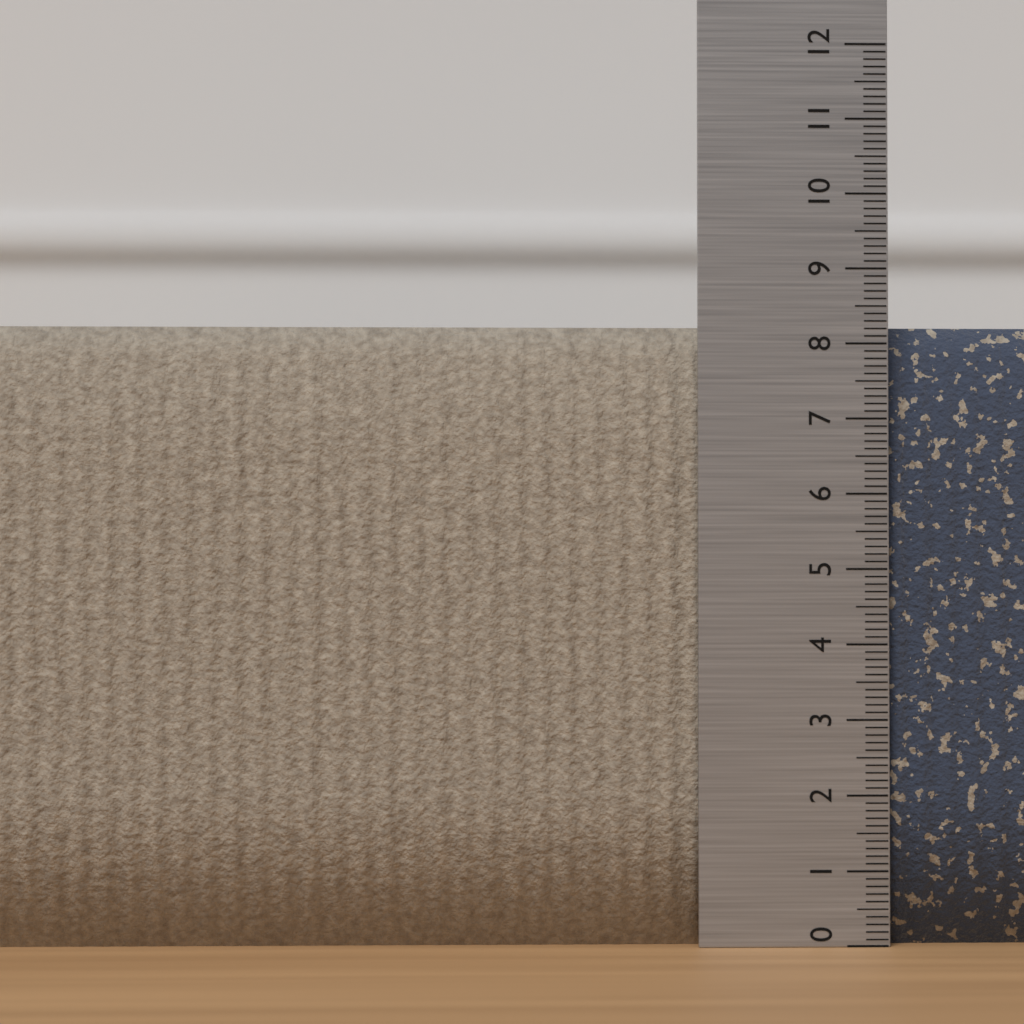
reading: 8.3 (no unit)
